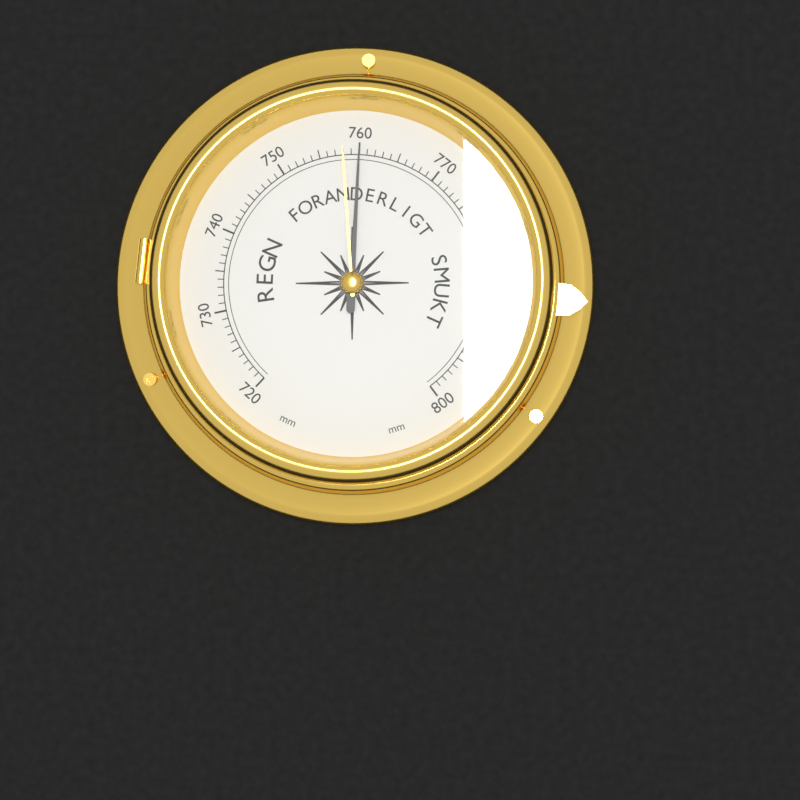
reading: 760 mm
